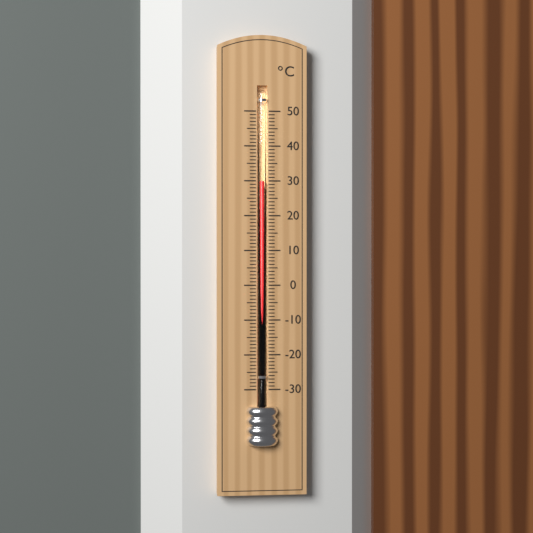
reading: 30 °C
